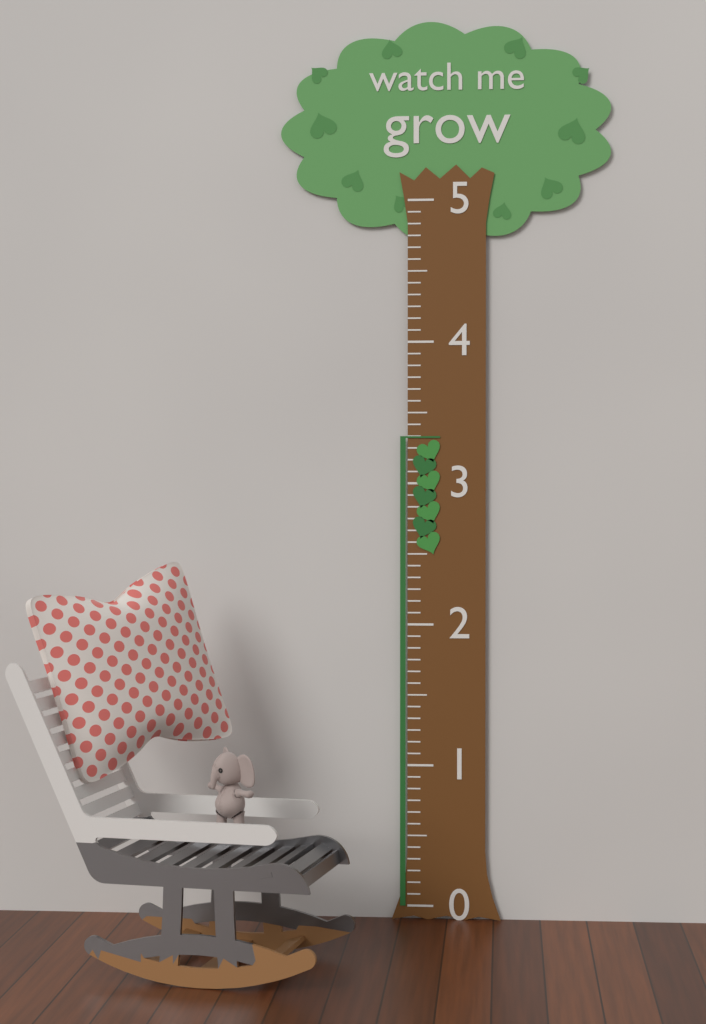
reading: 3.333333 (no unit)
